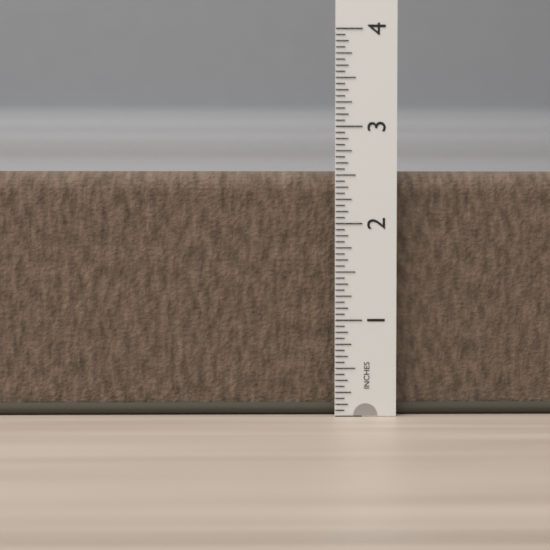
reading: 2.5625 in
